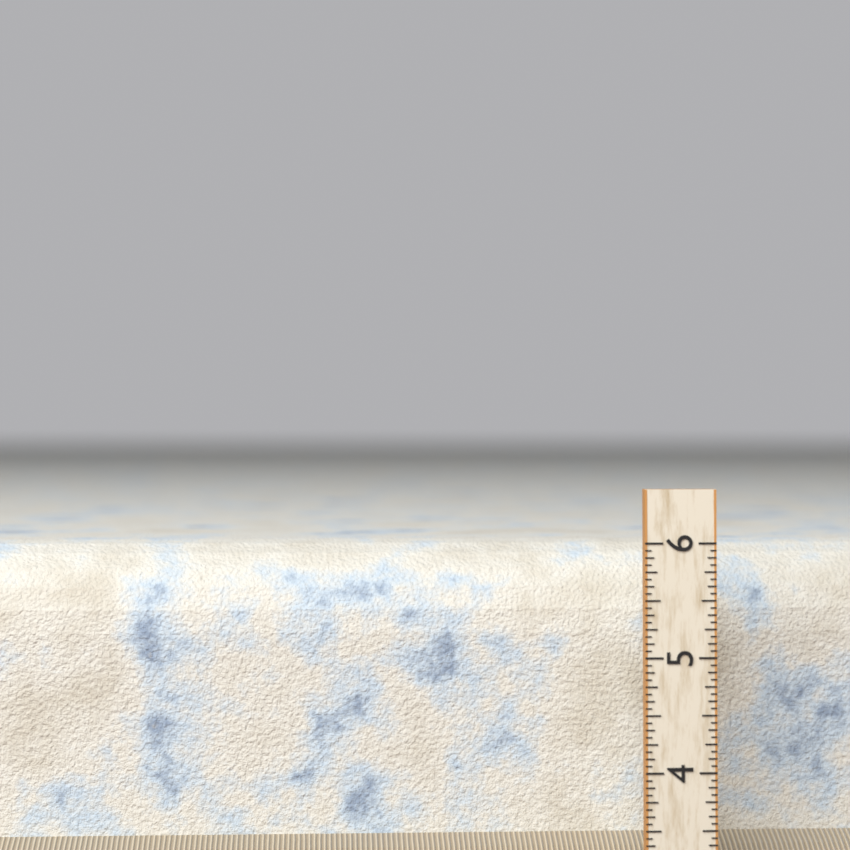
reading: 5.9375 (no unit)
